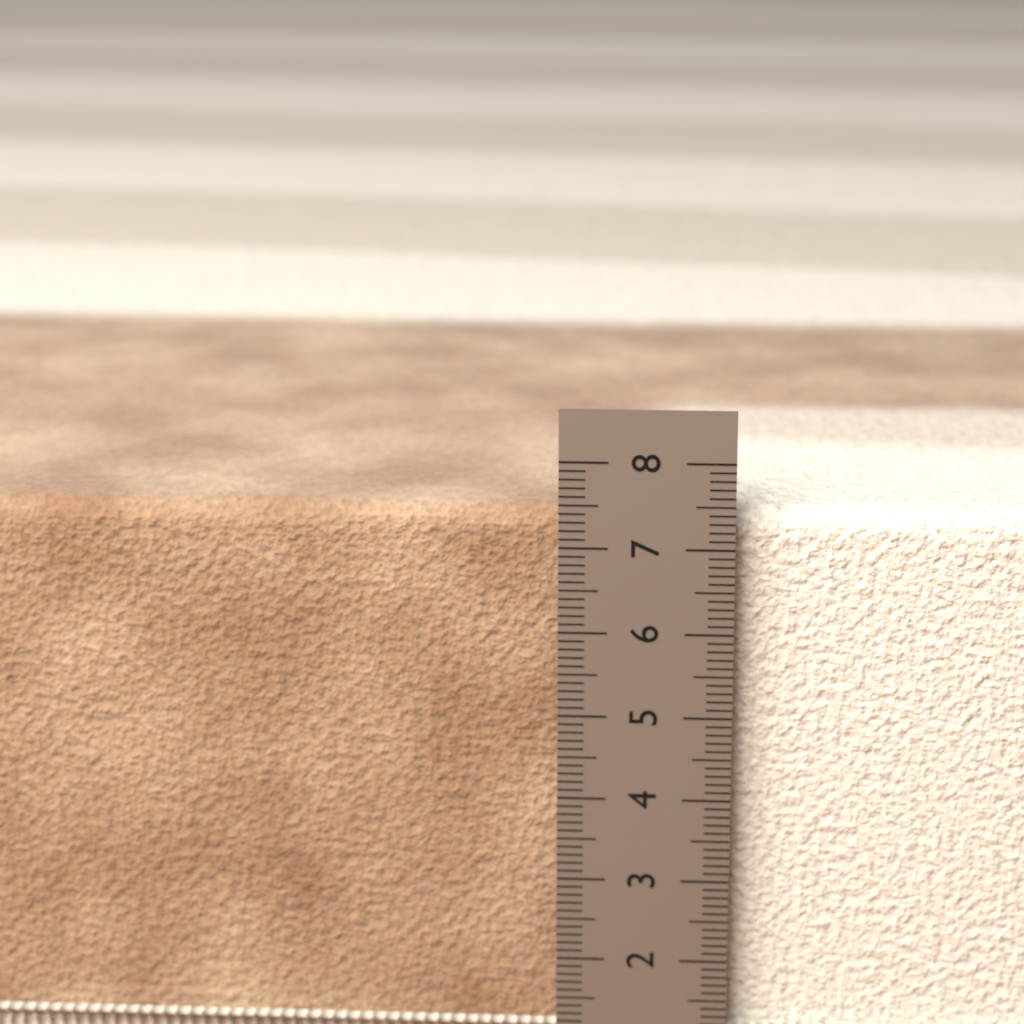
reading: 7.4 cm
